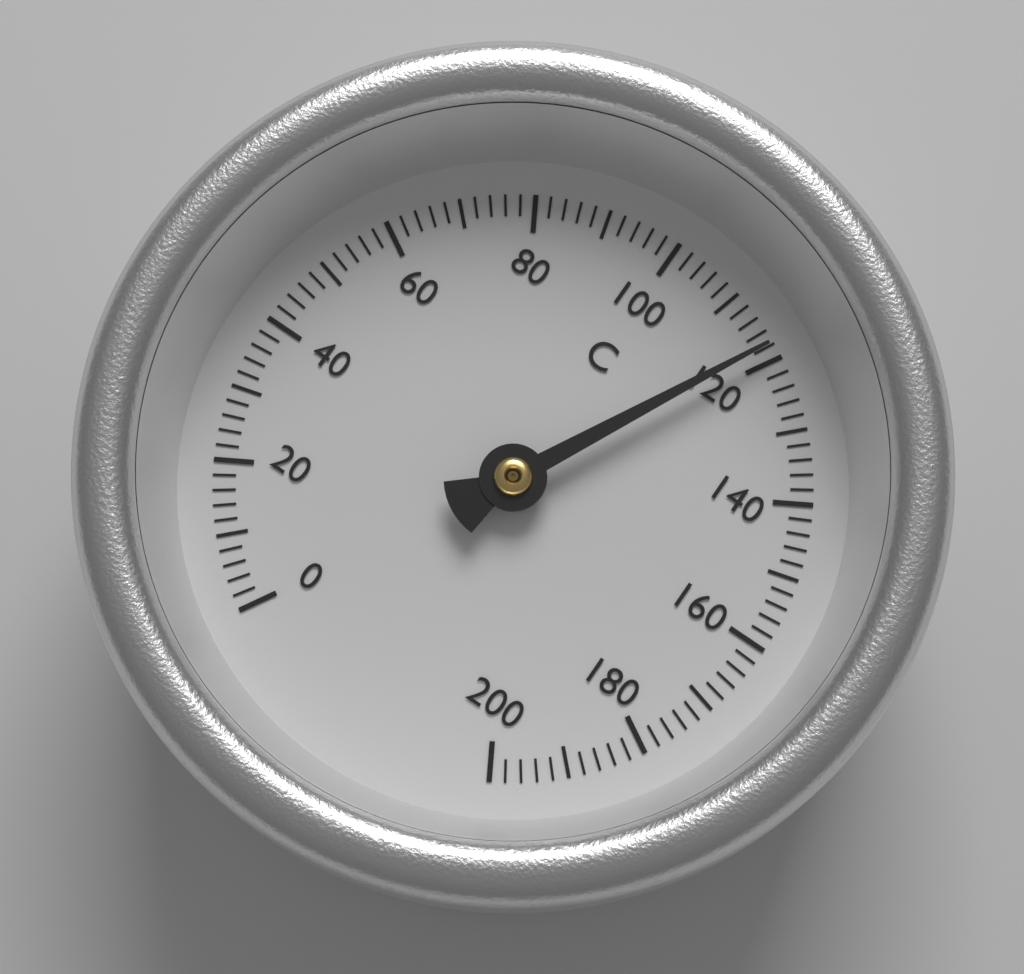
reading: 118 °C
